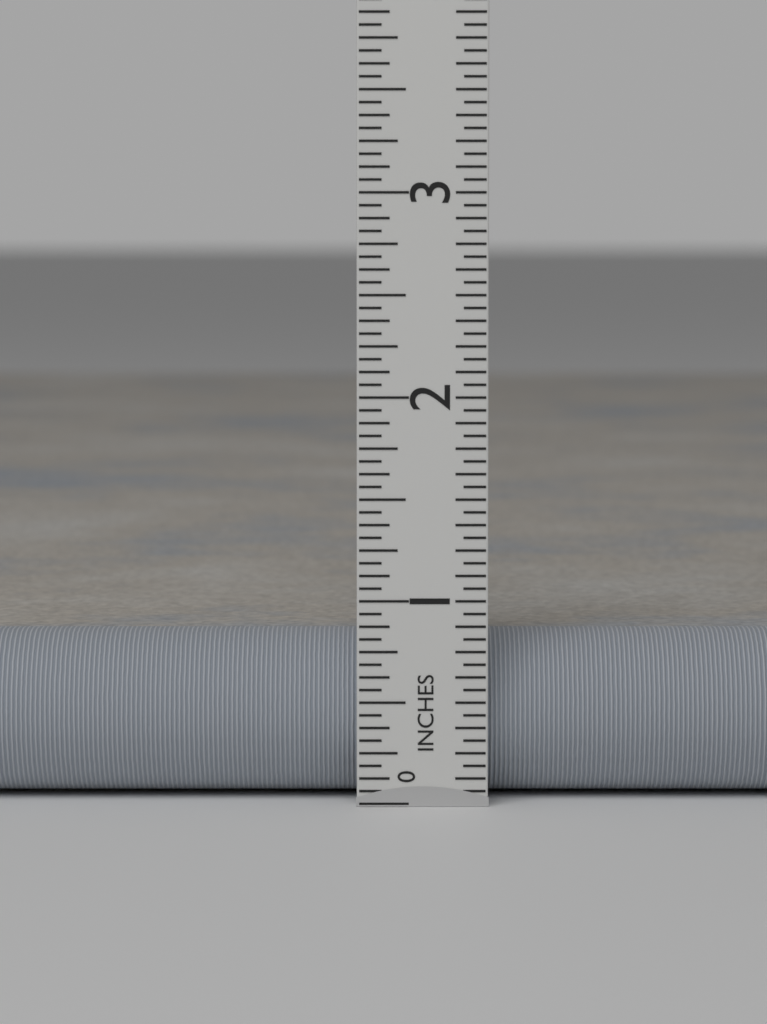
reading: 0.8125 in
